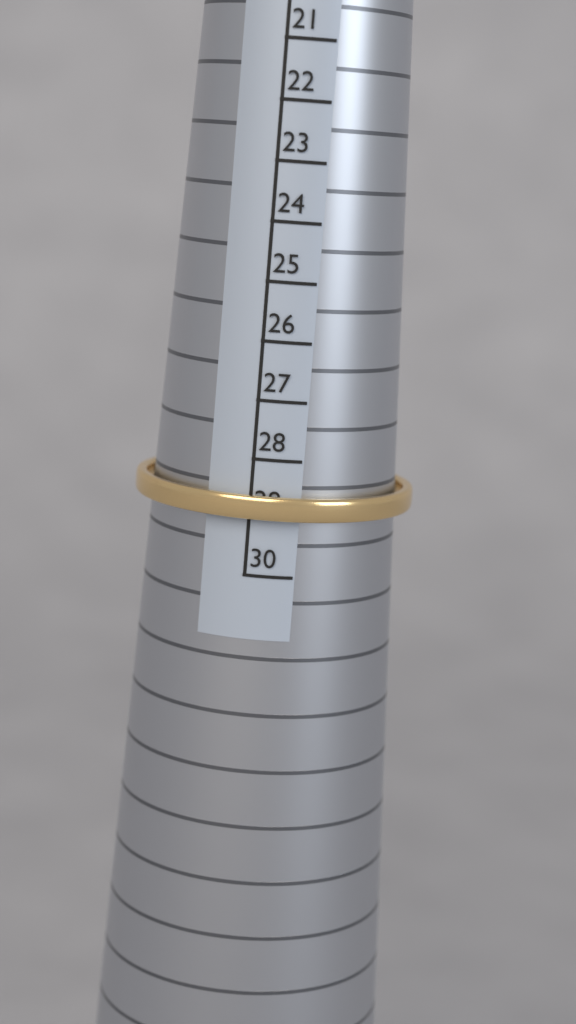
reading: 29 (no unit)
